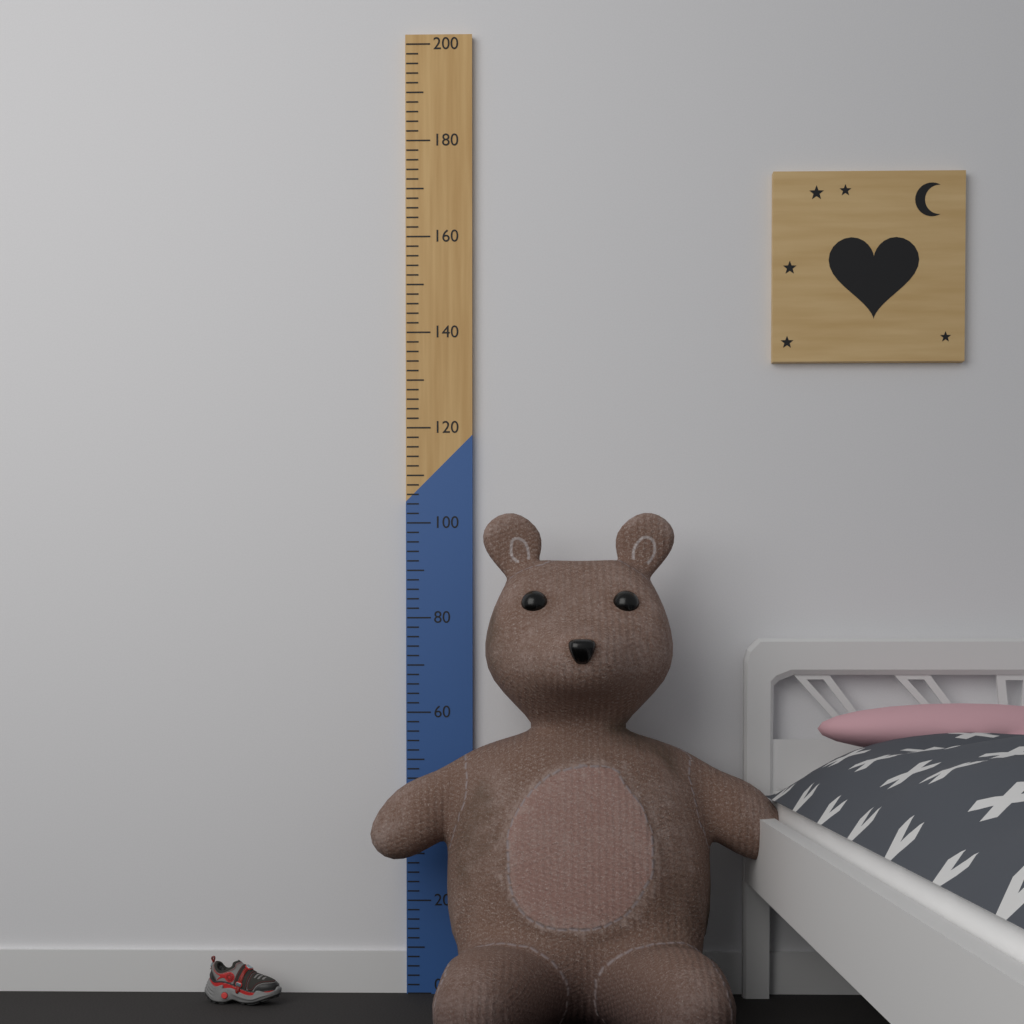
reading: 100 (no unit)
